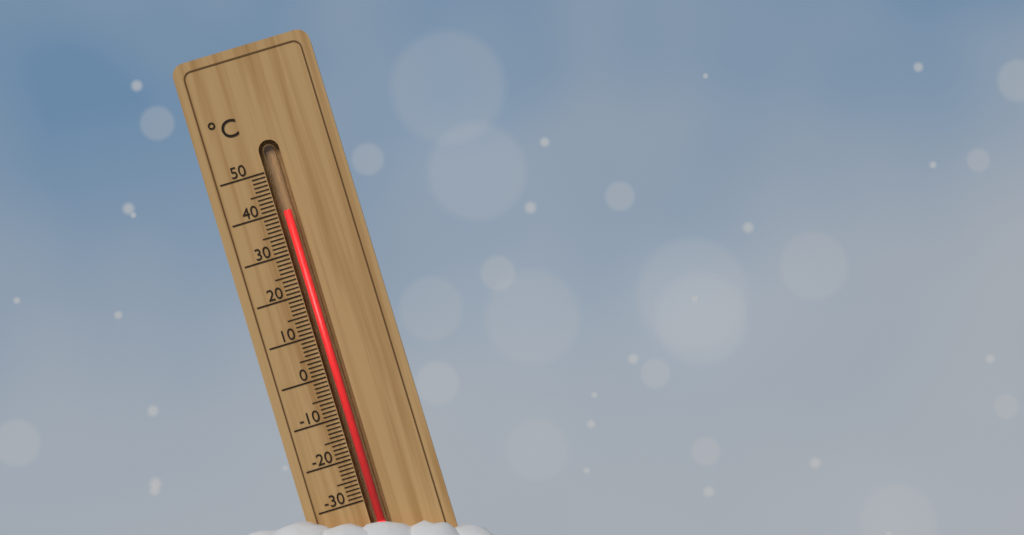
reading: 40 °C
